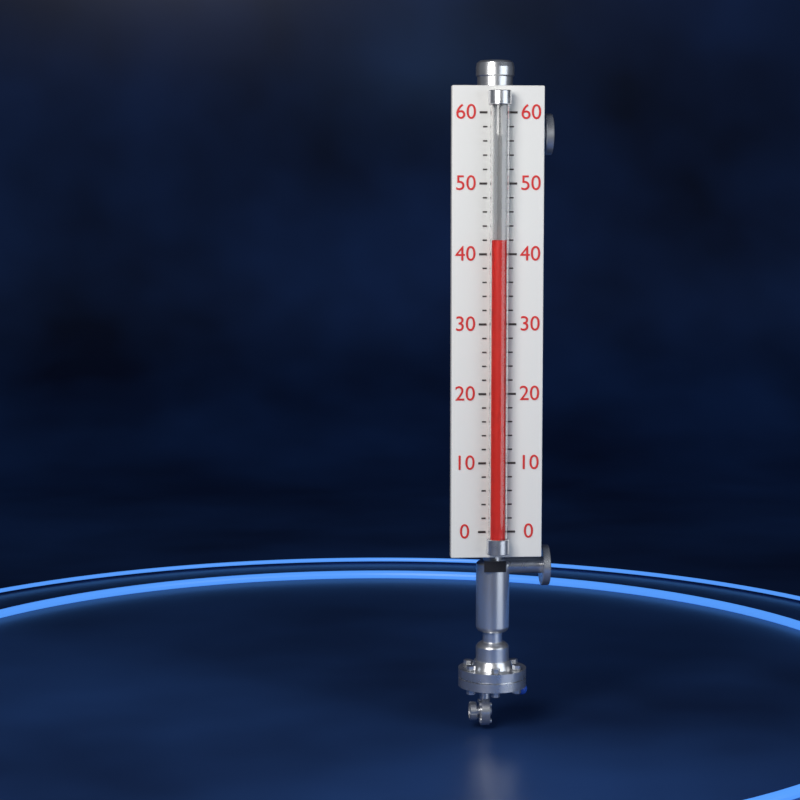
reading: 42 (no unit)
